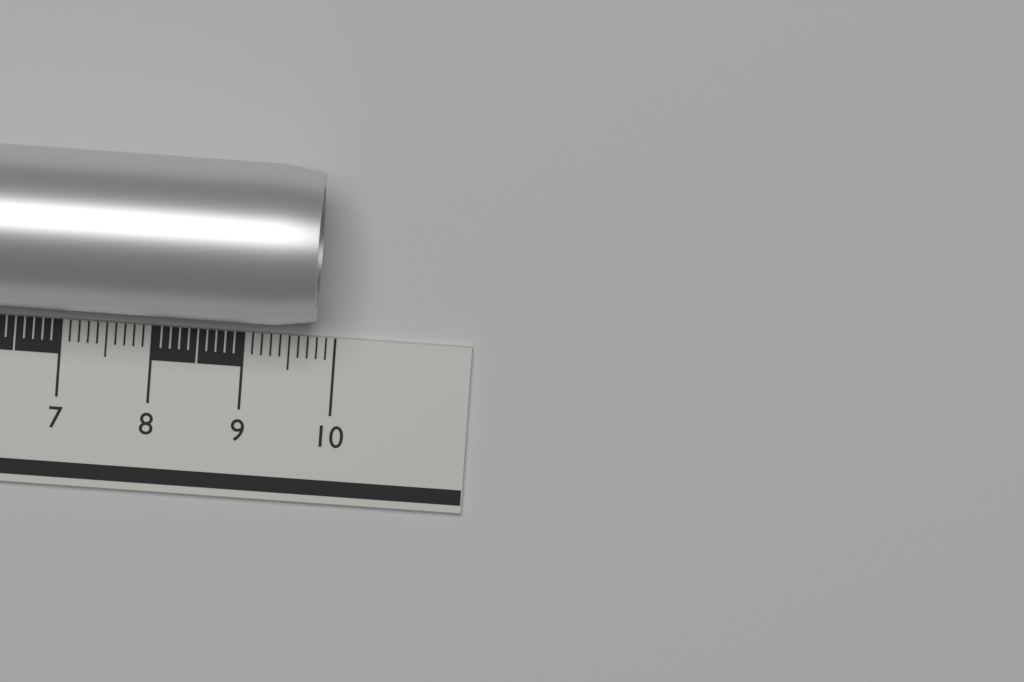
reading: 9.8 cm
